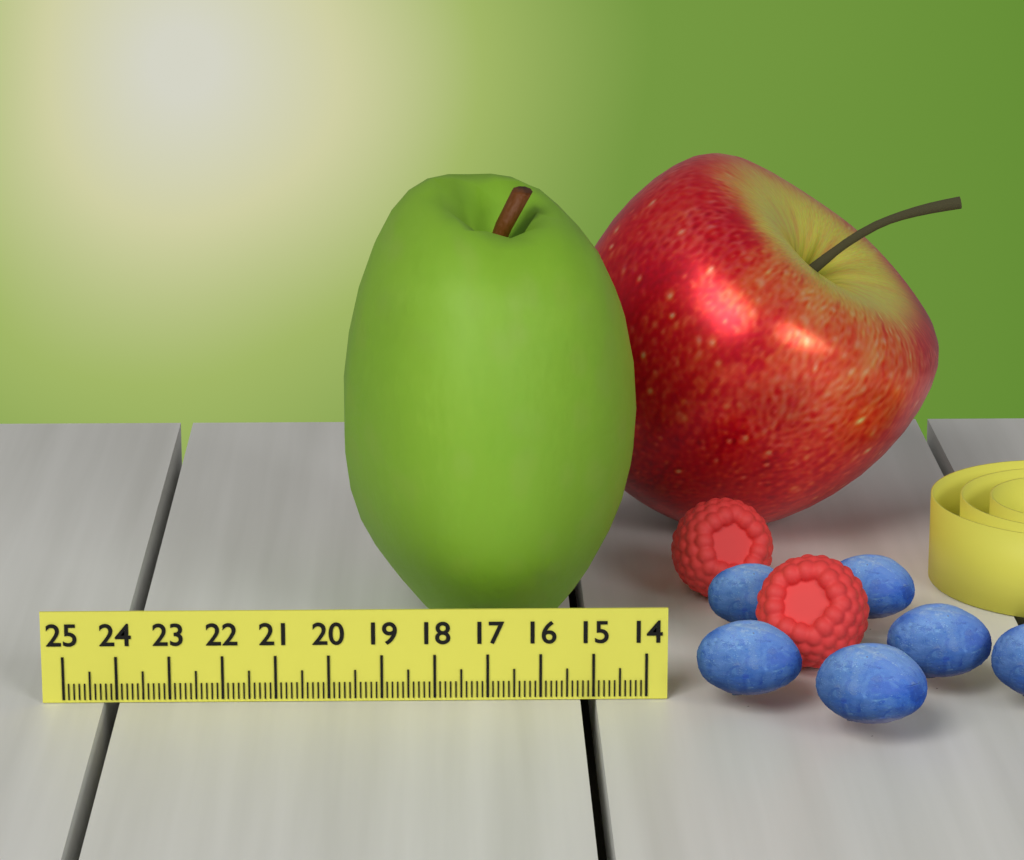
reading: 19.8 (no unit)
